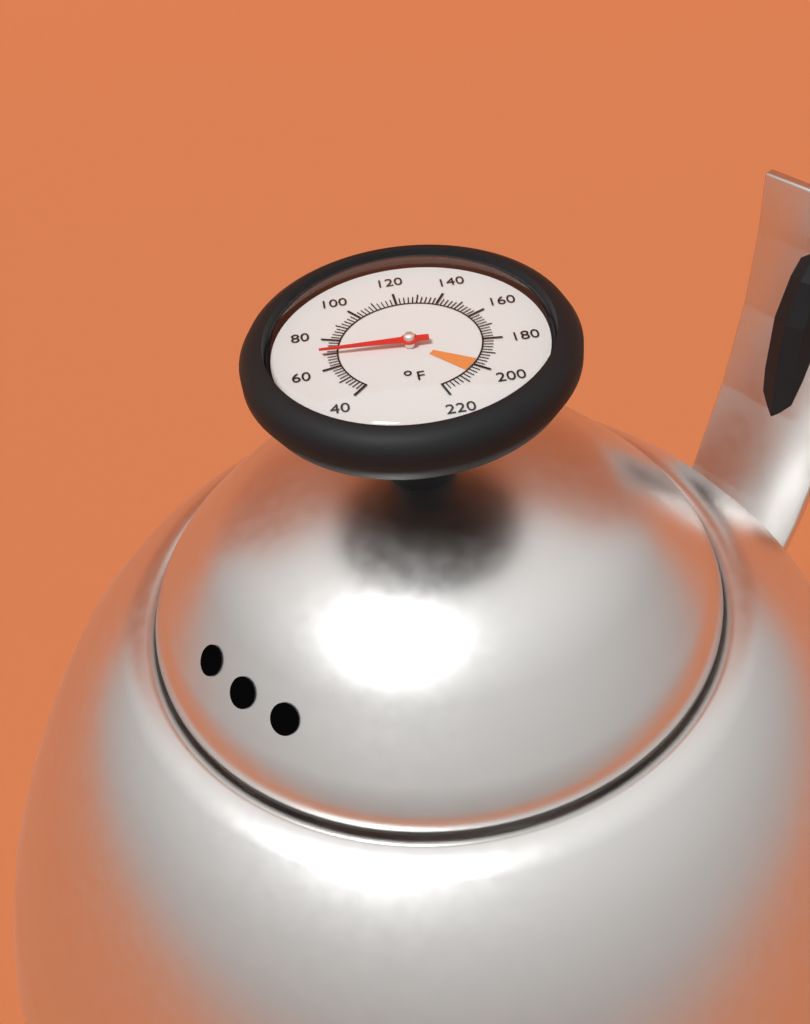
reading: 70 °F
